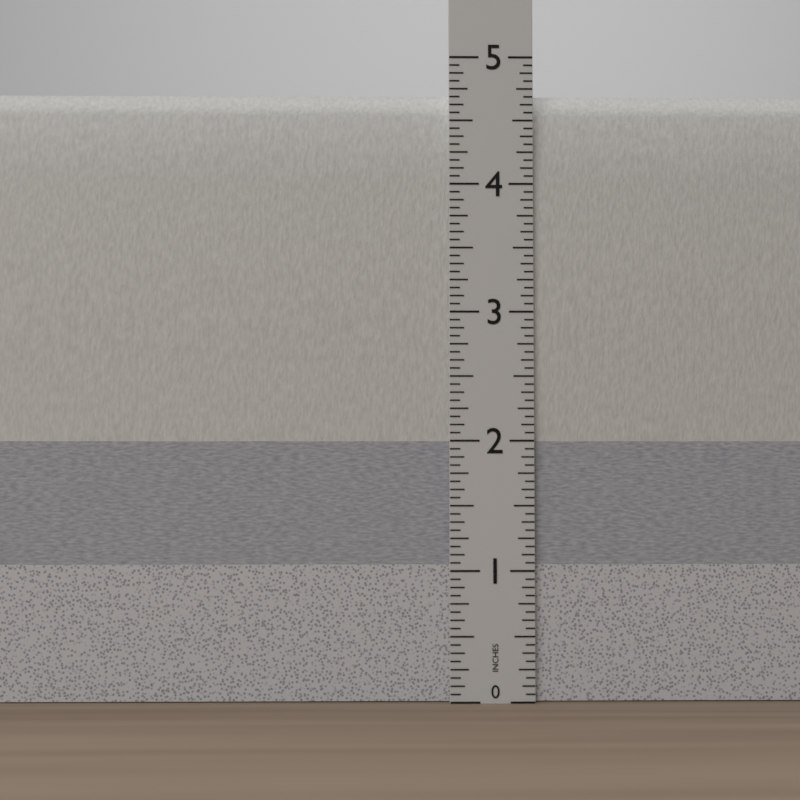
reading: 4.7500 in
